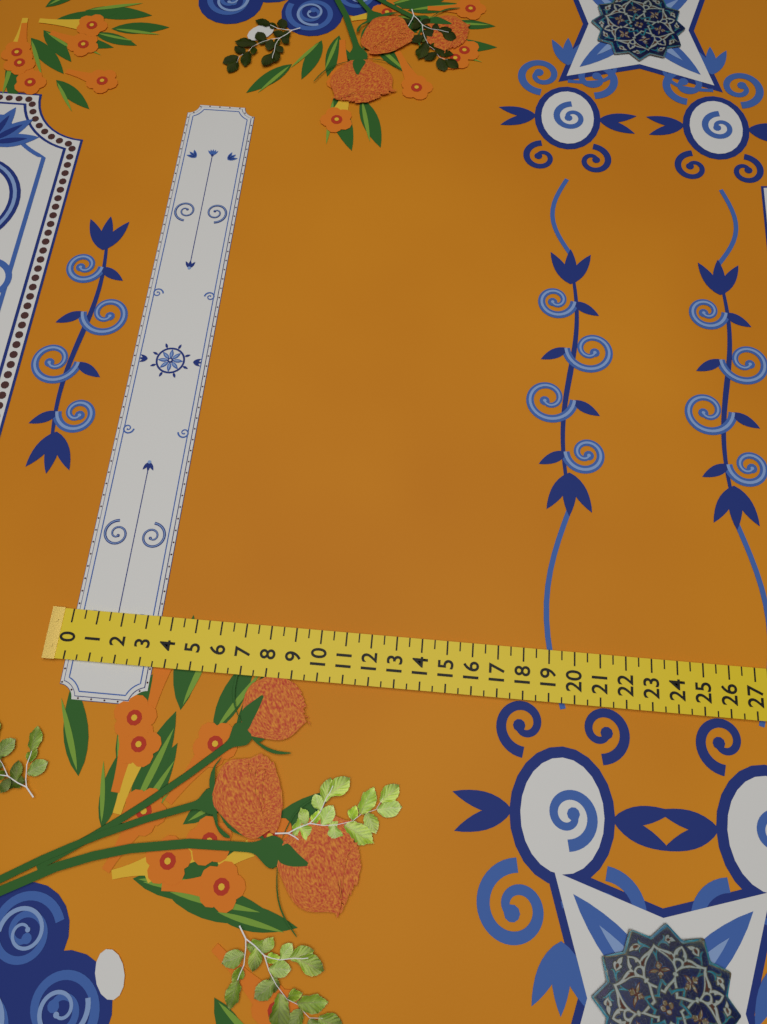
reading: 3.5 (no unit)
